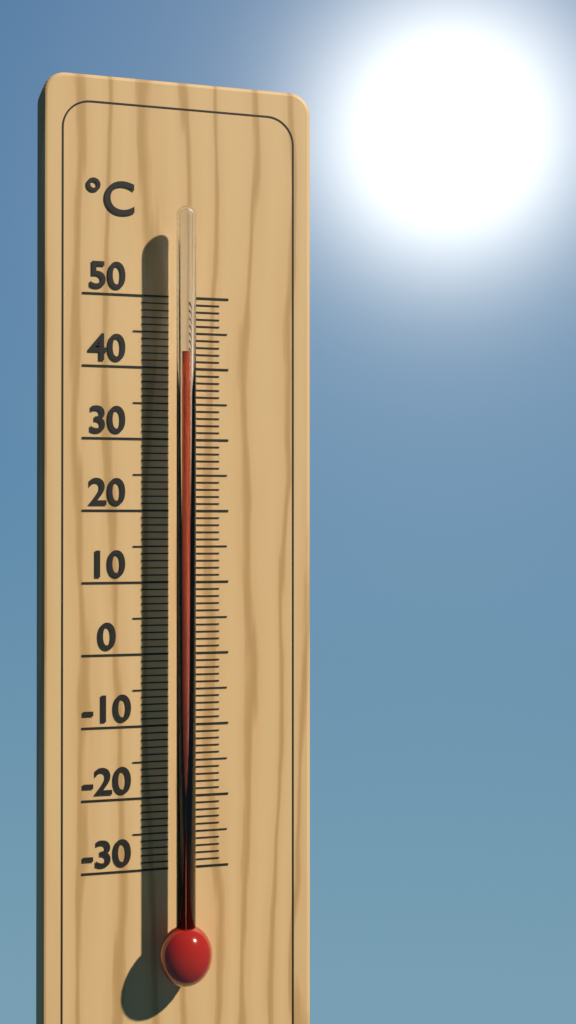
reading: 42 °C
